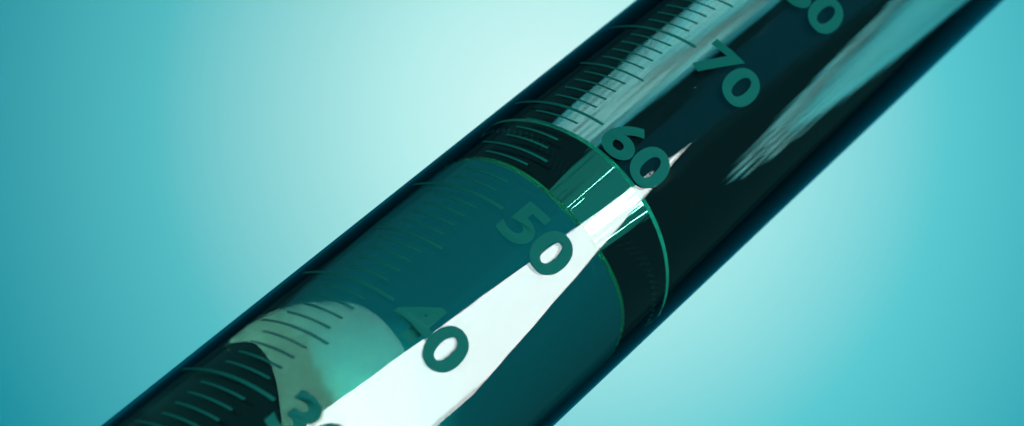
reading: 59 ml
